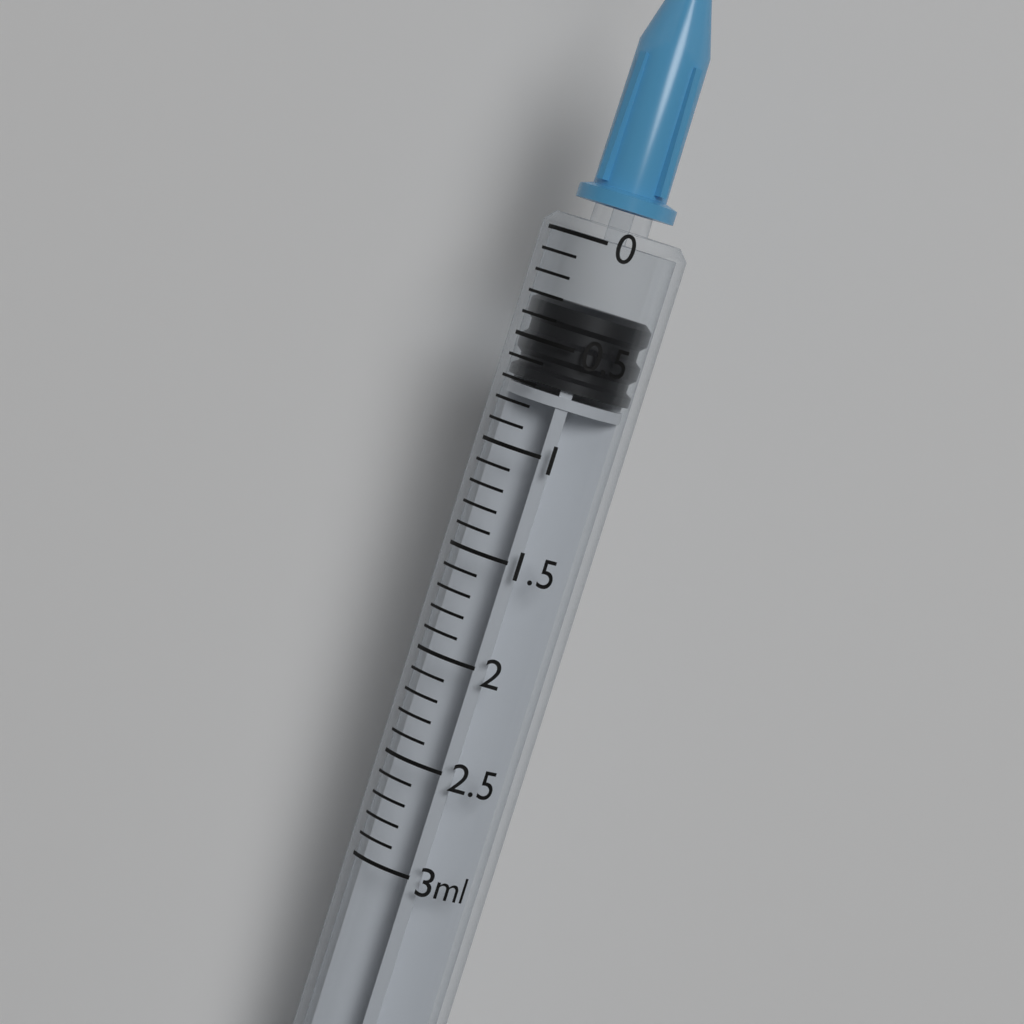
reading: 0.3 ml
